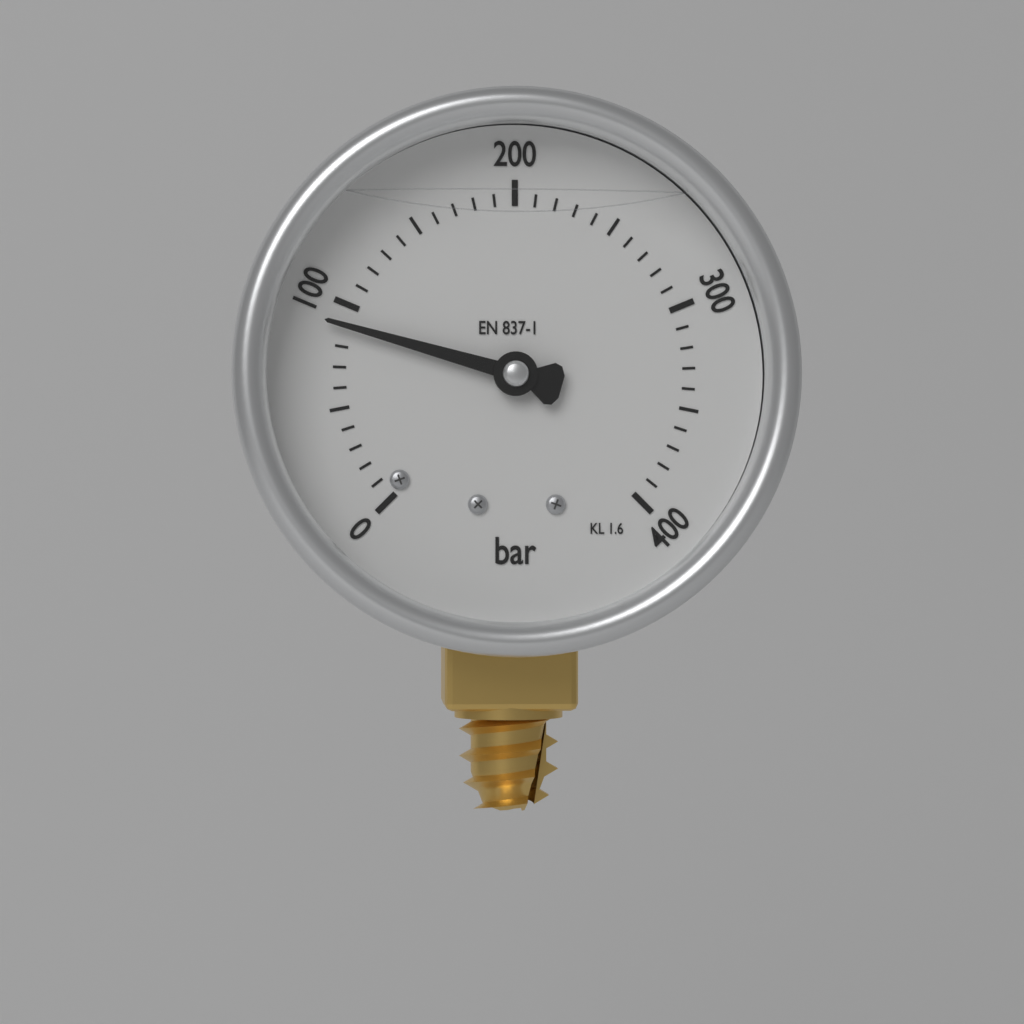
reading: 90 bar
